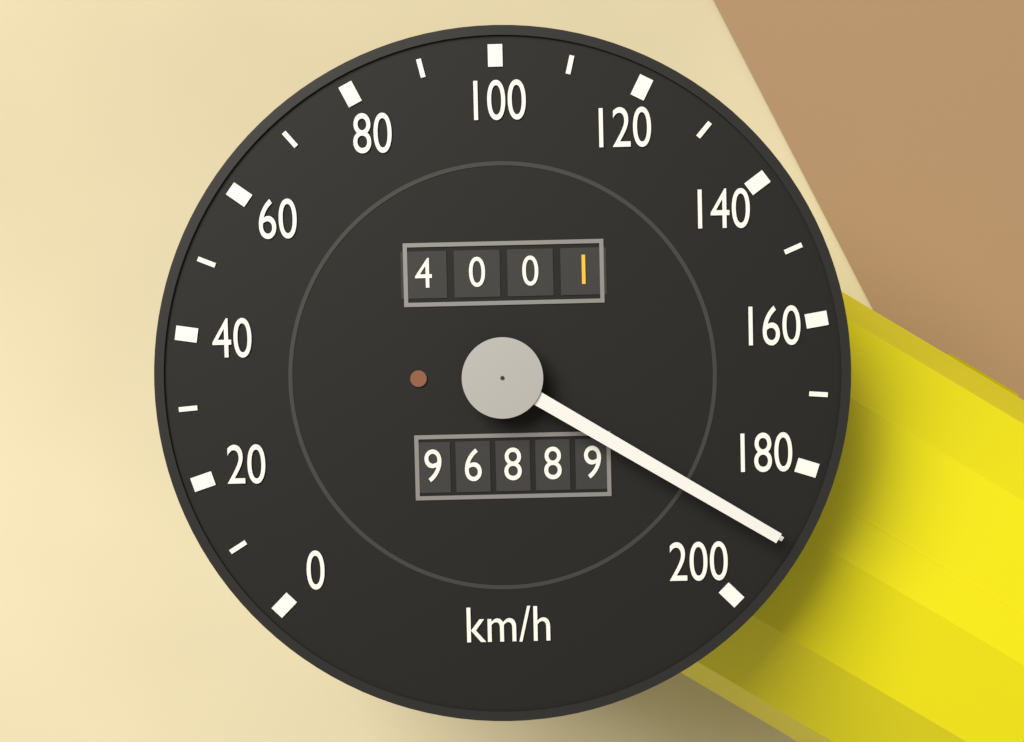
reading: 190 km/h
